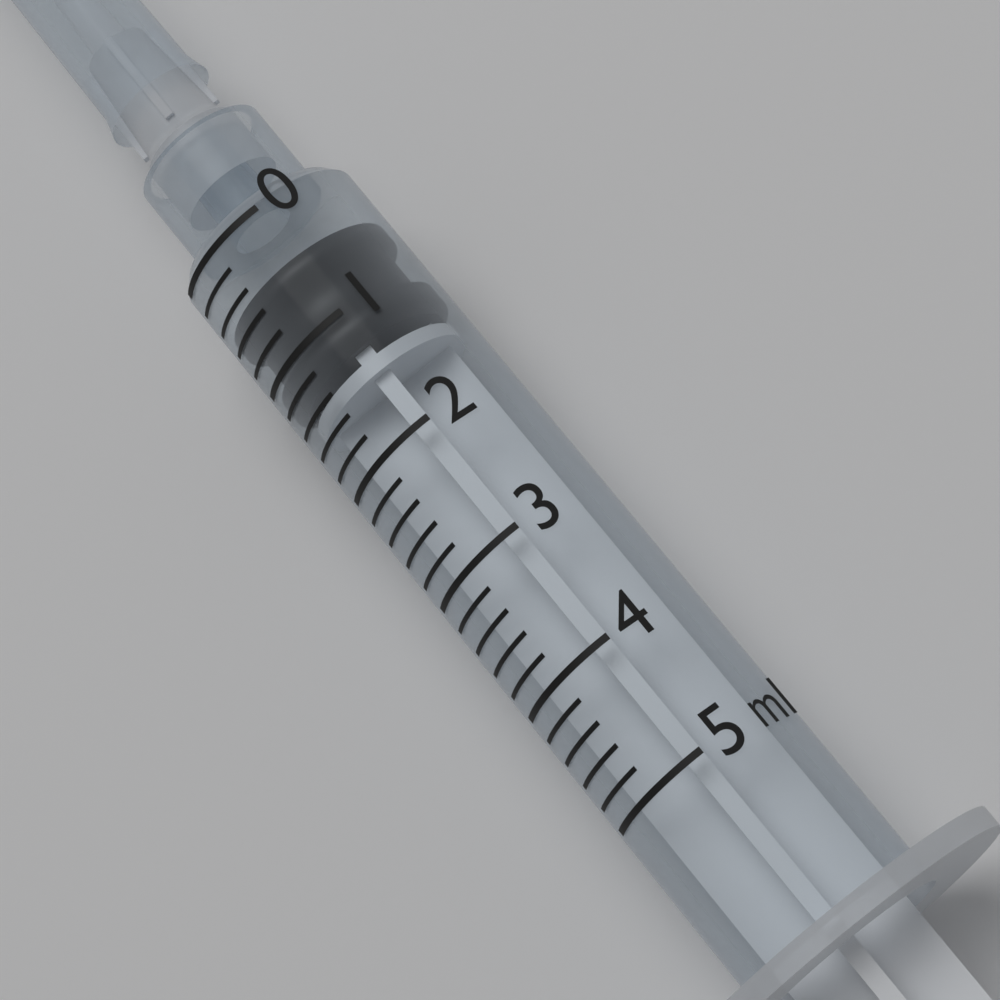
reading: 0.4 ml
